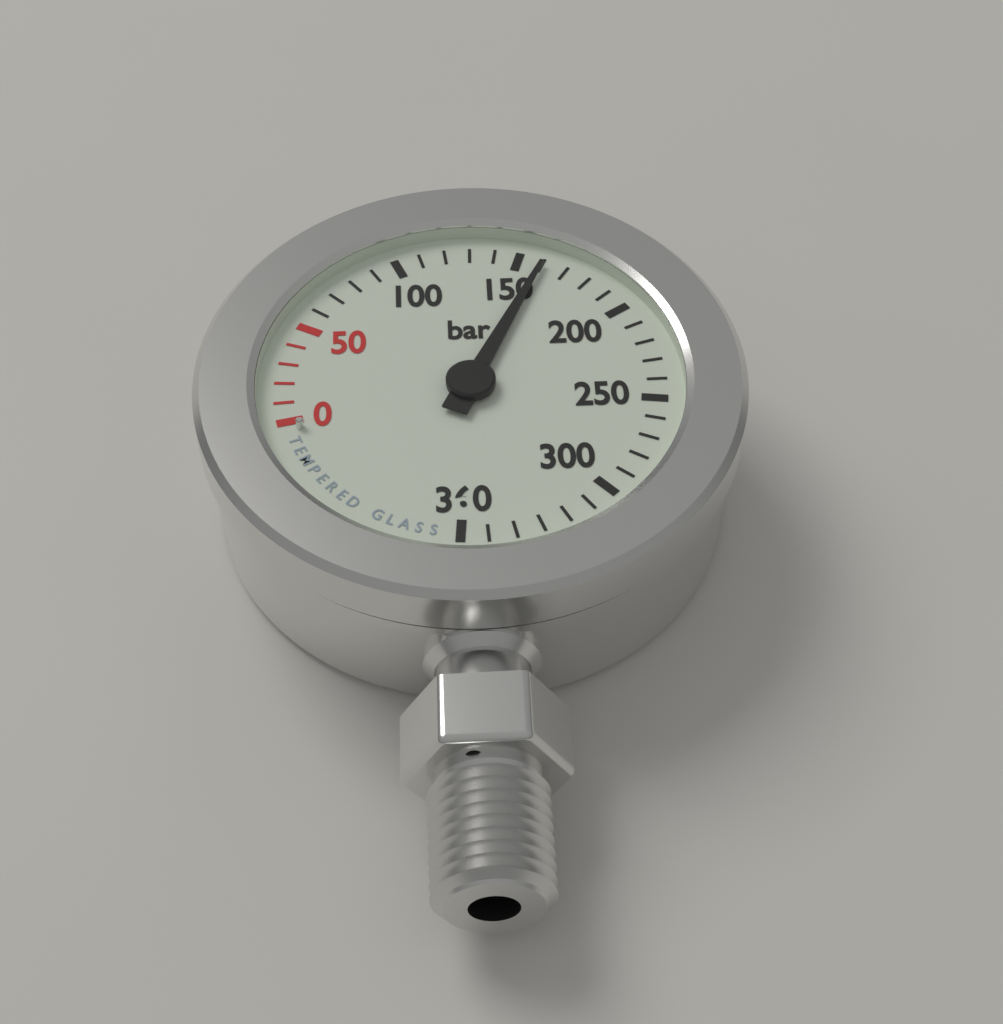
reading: 160 bar
